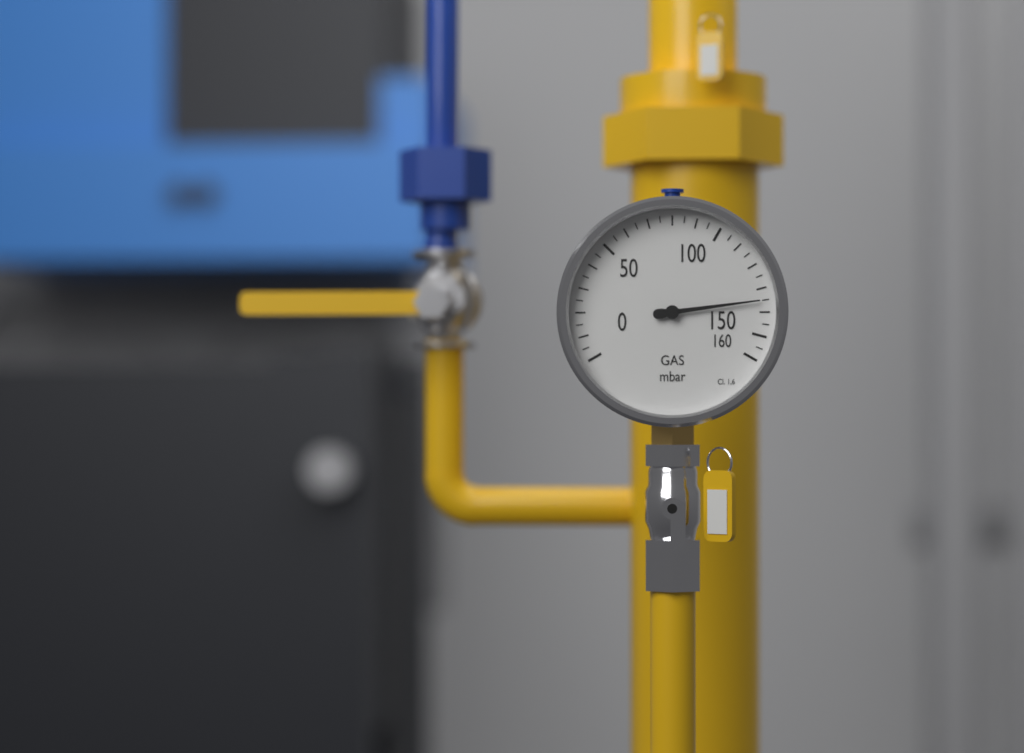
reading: 135 mbar
